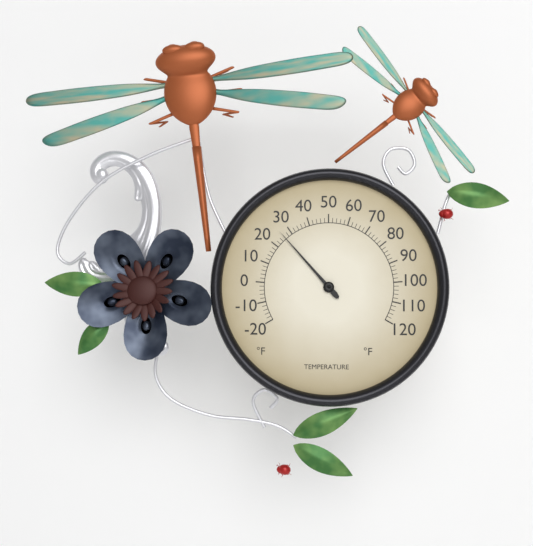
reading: 26 °F
